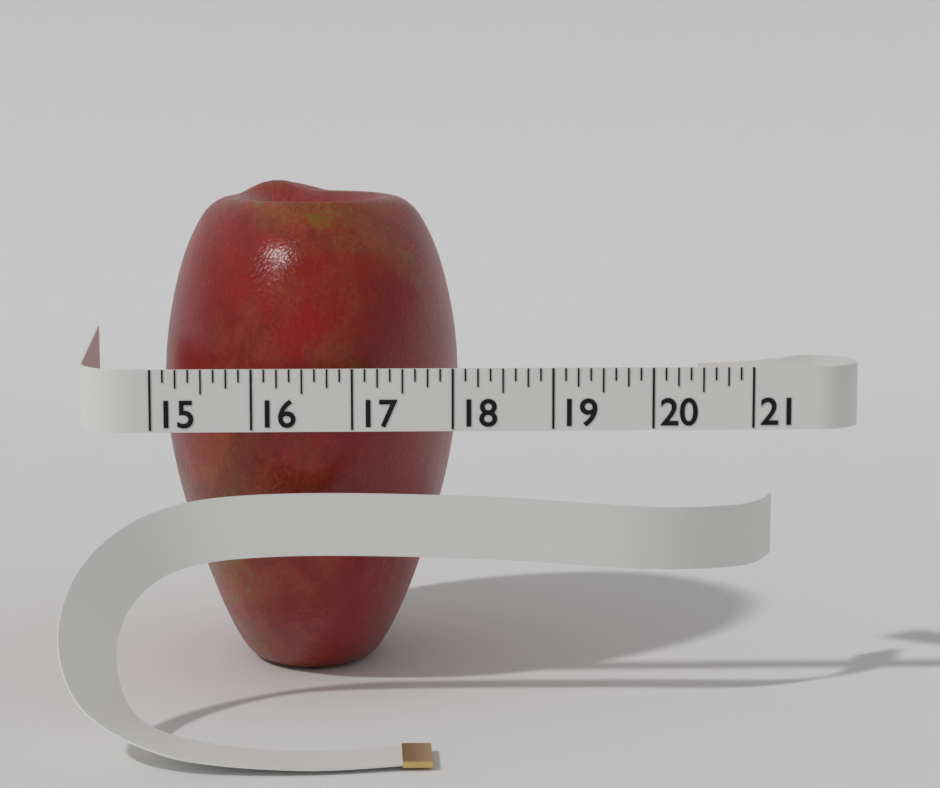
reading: 18.125 (no unit)
